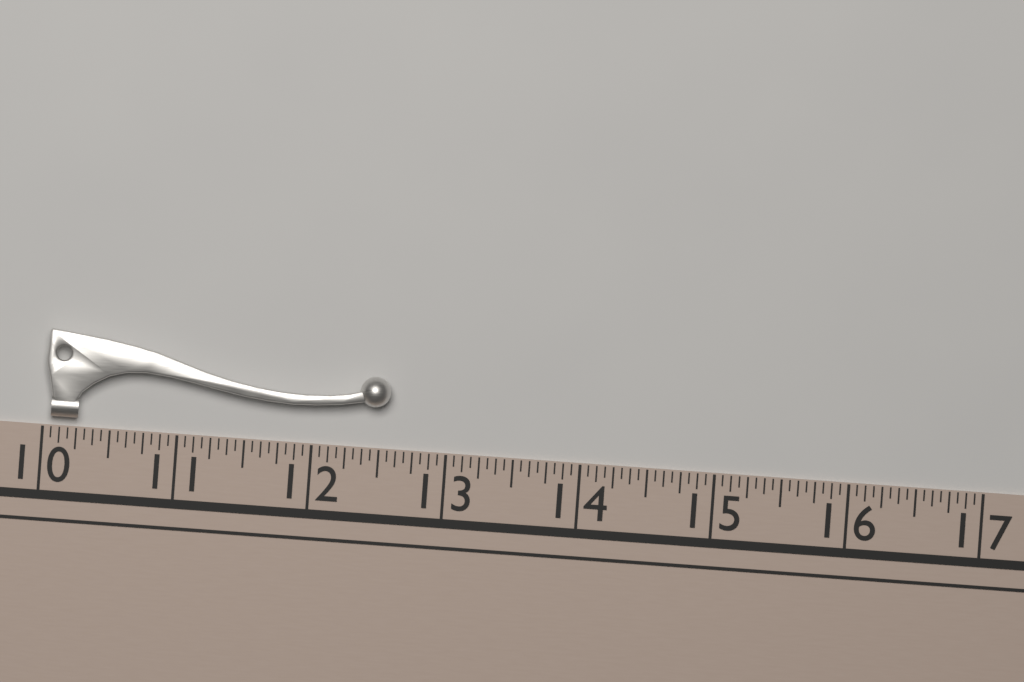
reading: 12.5625 (no unit)
